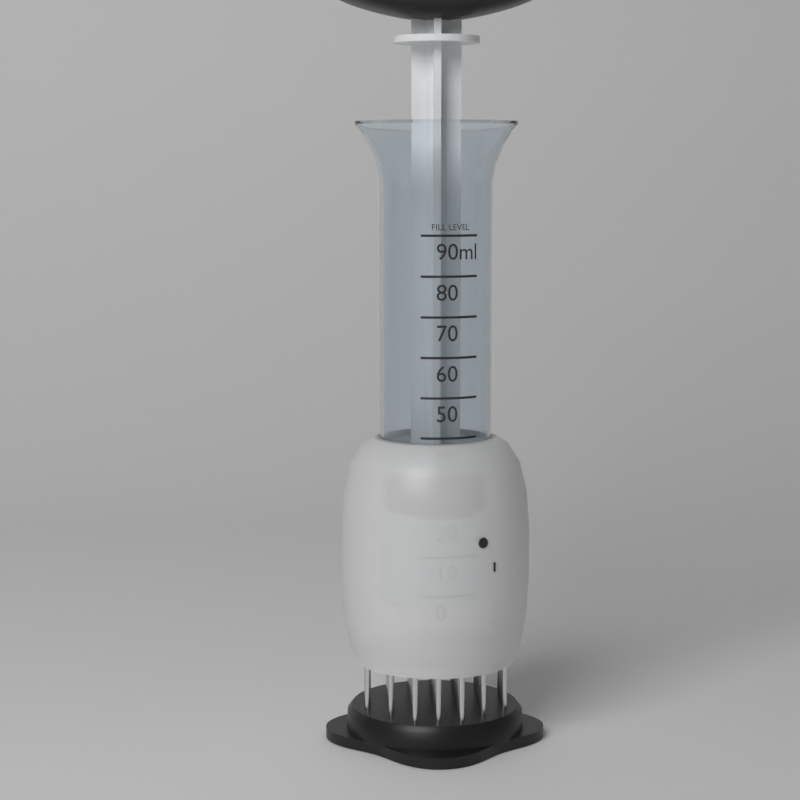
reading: 20 ml
